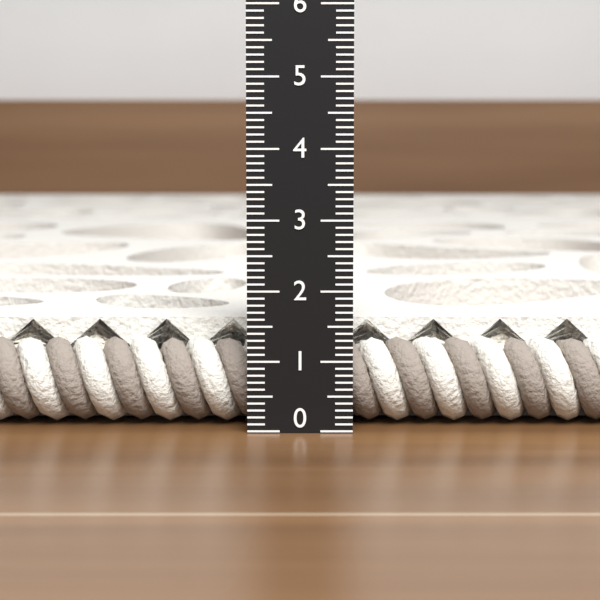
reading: 1.5 (no unit)
